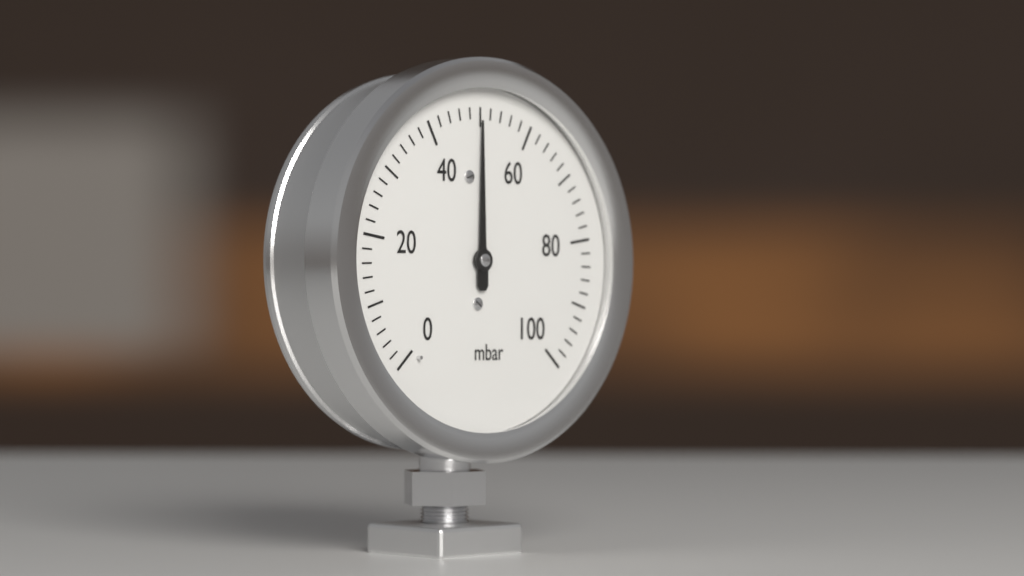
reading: 50 mbar
